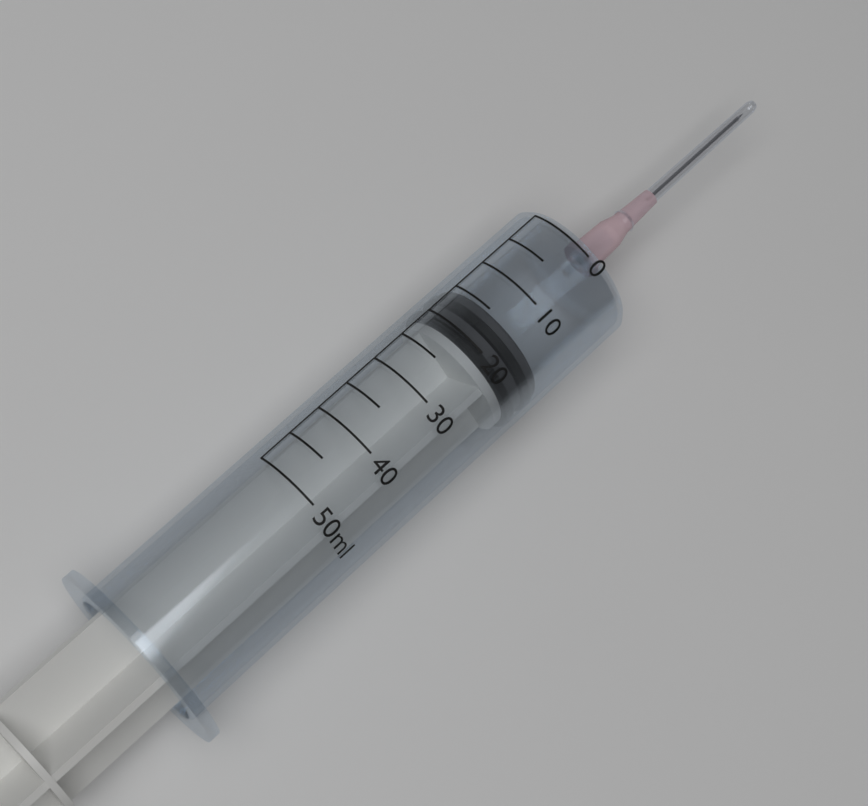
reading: 15 ml
